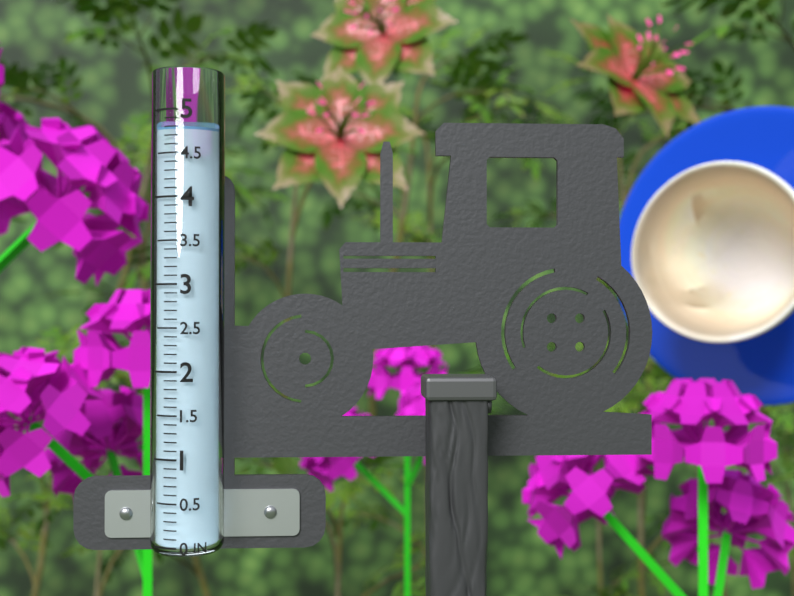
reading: 4.8 in
